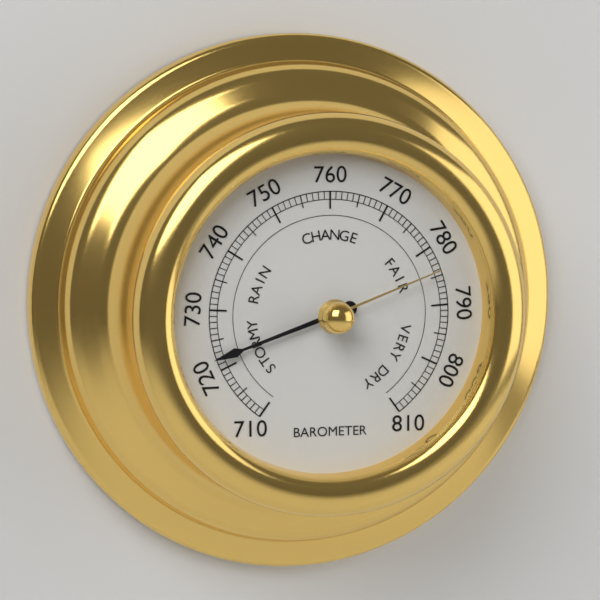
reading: 722 (no unit)
